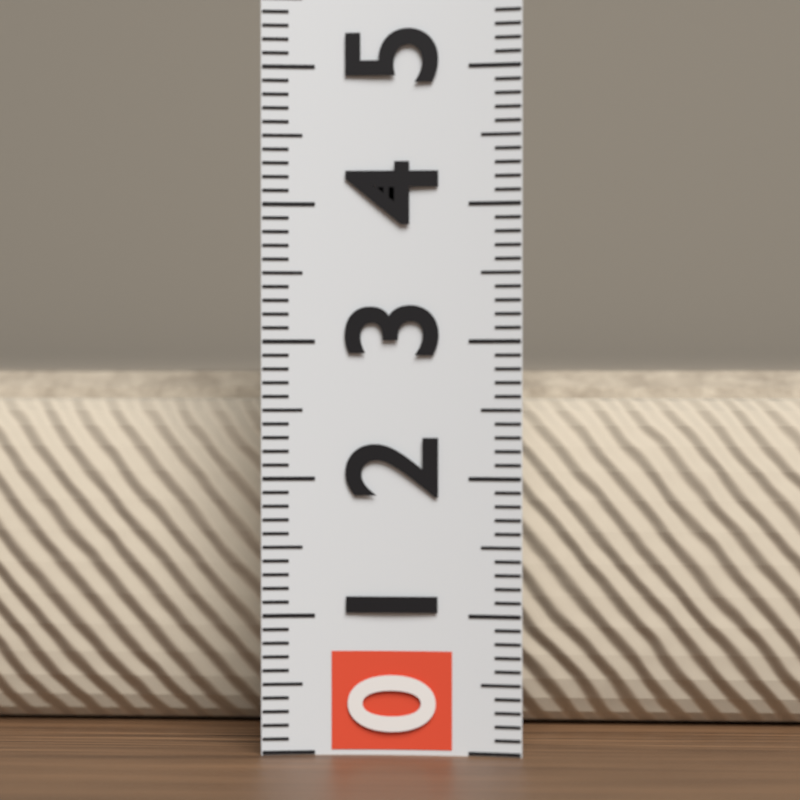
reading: 2.8 (no unit)
